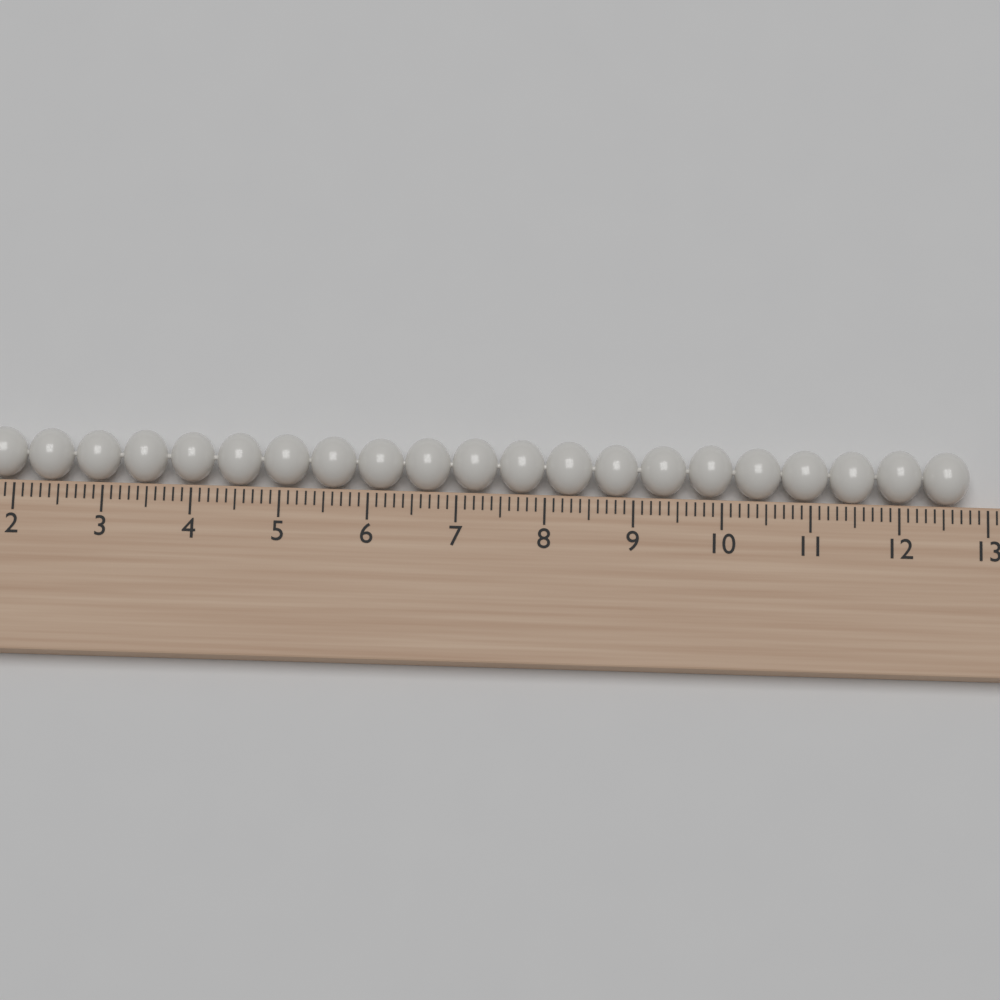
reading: 12.8 cm
